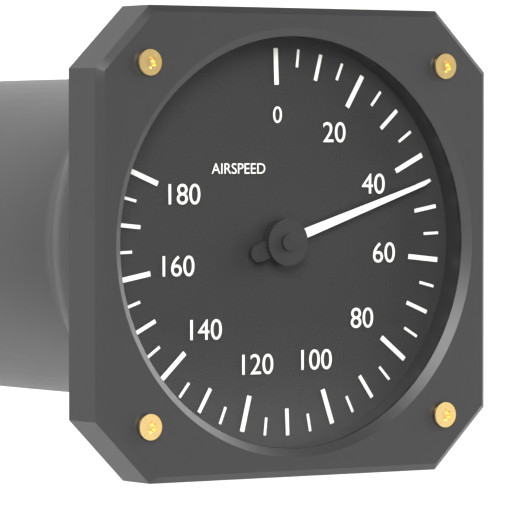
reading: 45 (no unit)
